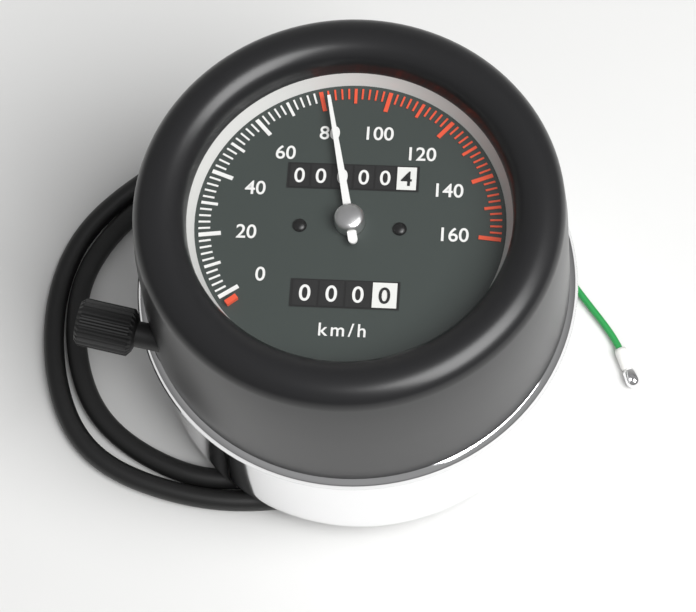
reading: 82 km/h
